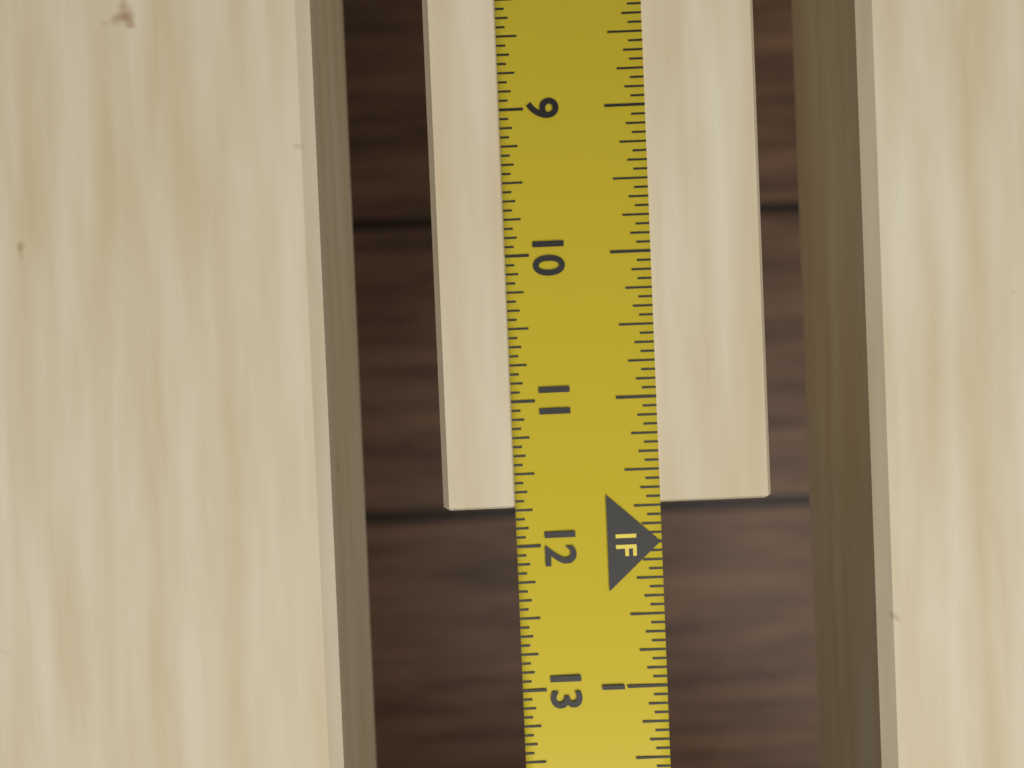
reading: 11.7500 in
